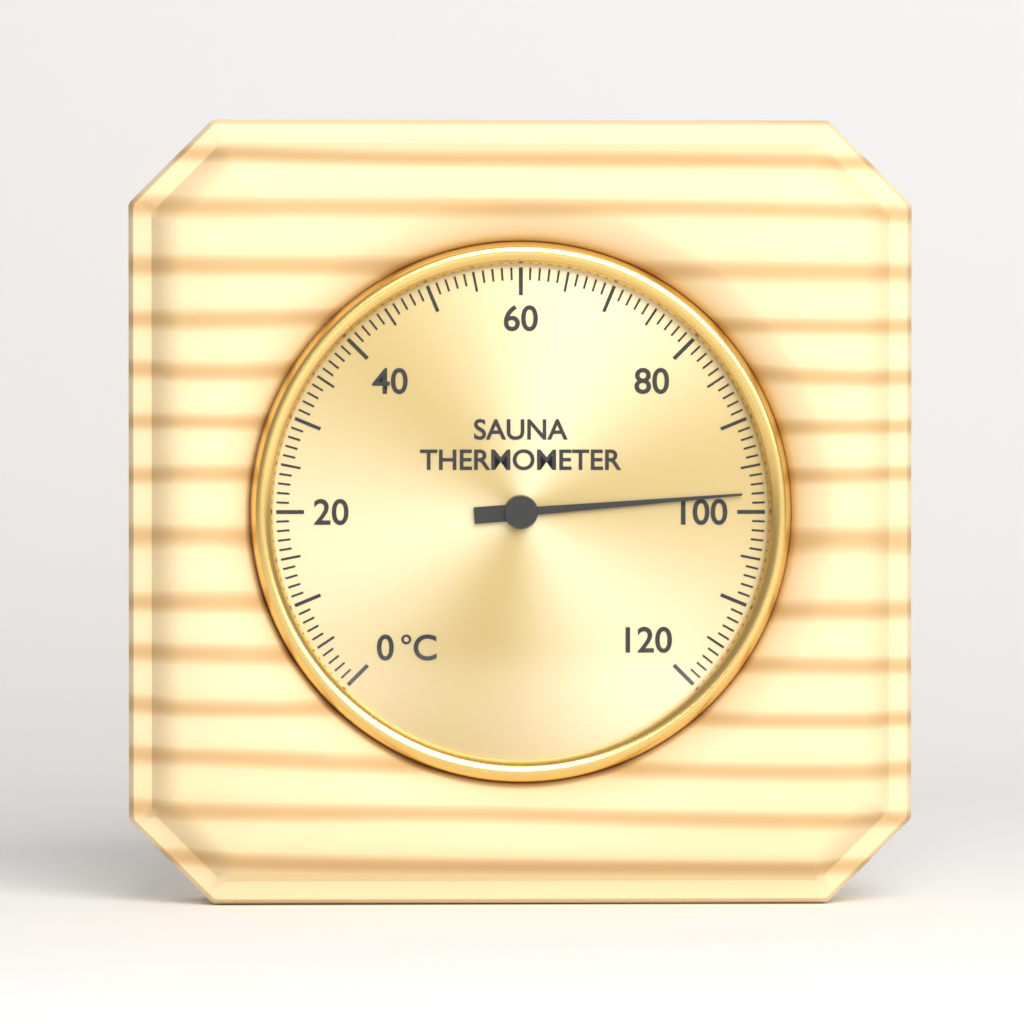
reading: 98 °C
